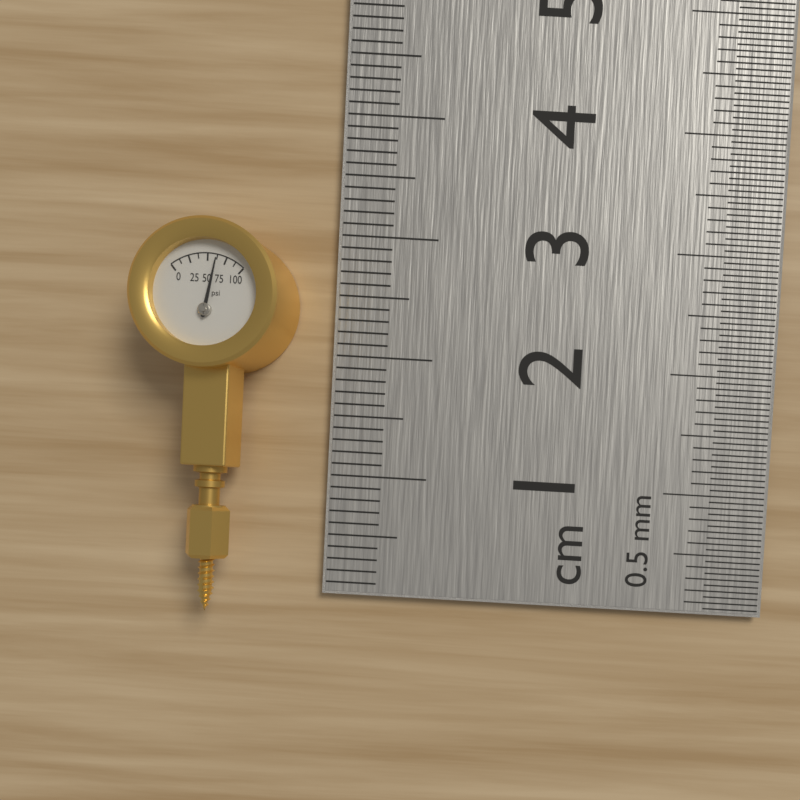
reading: 62.5 psi
